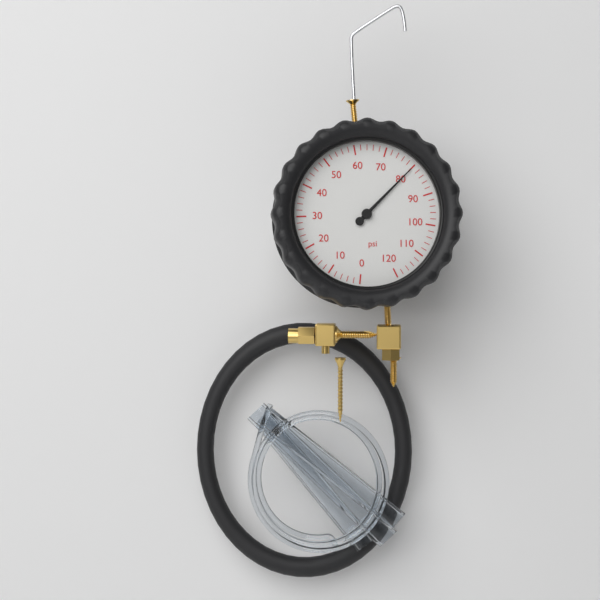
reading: 80 psi
